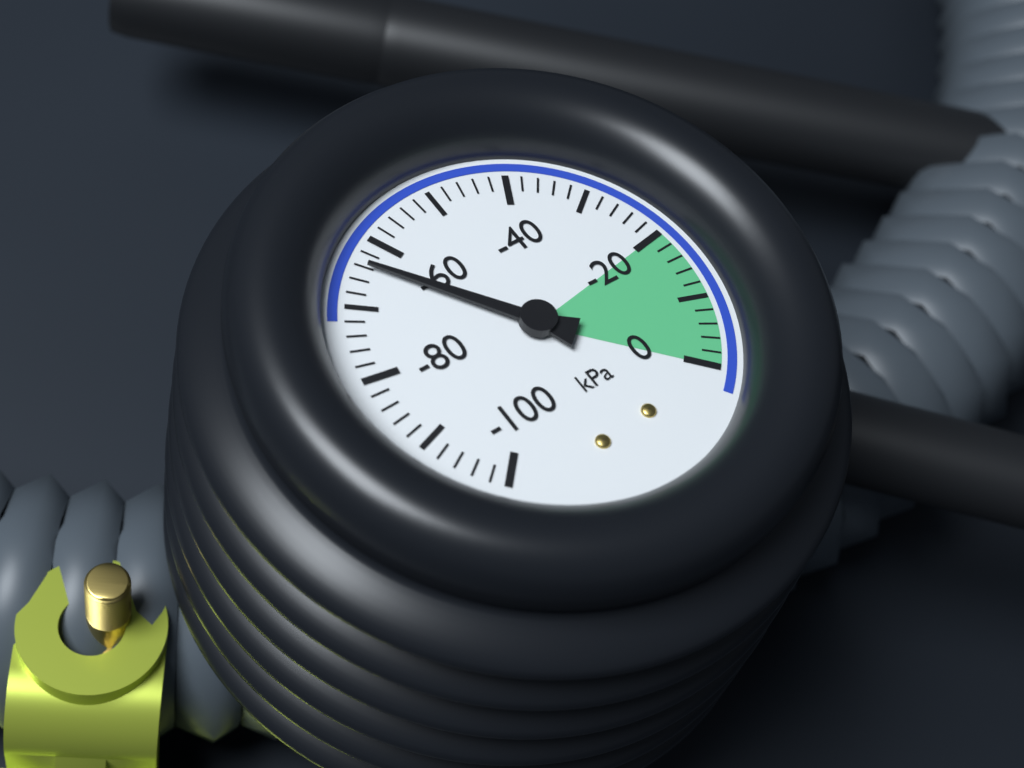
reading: -64 kPa
